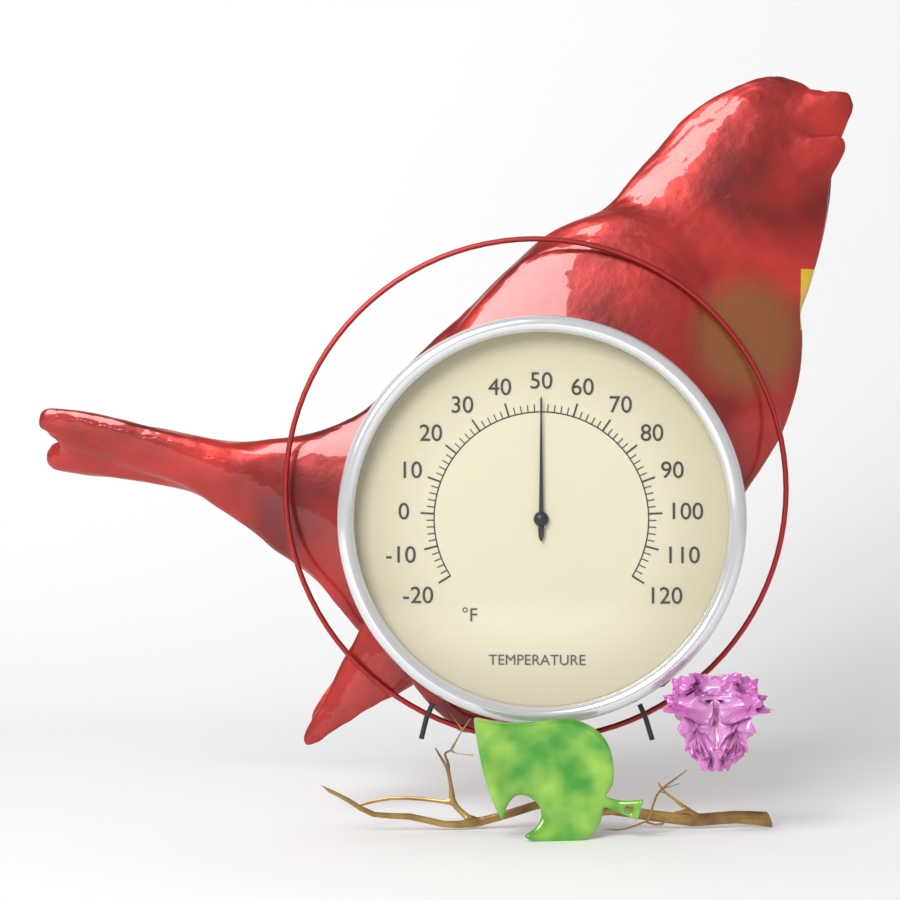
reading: 50 °F
